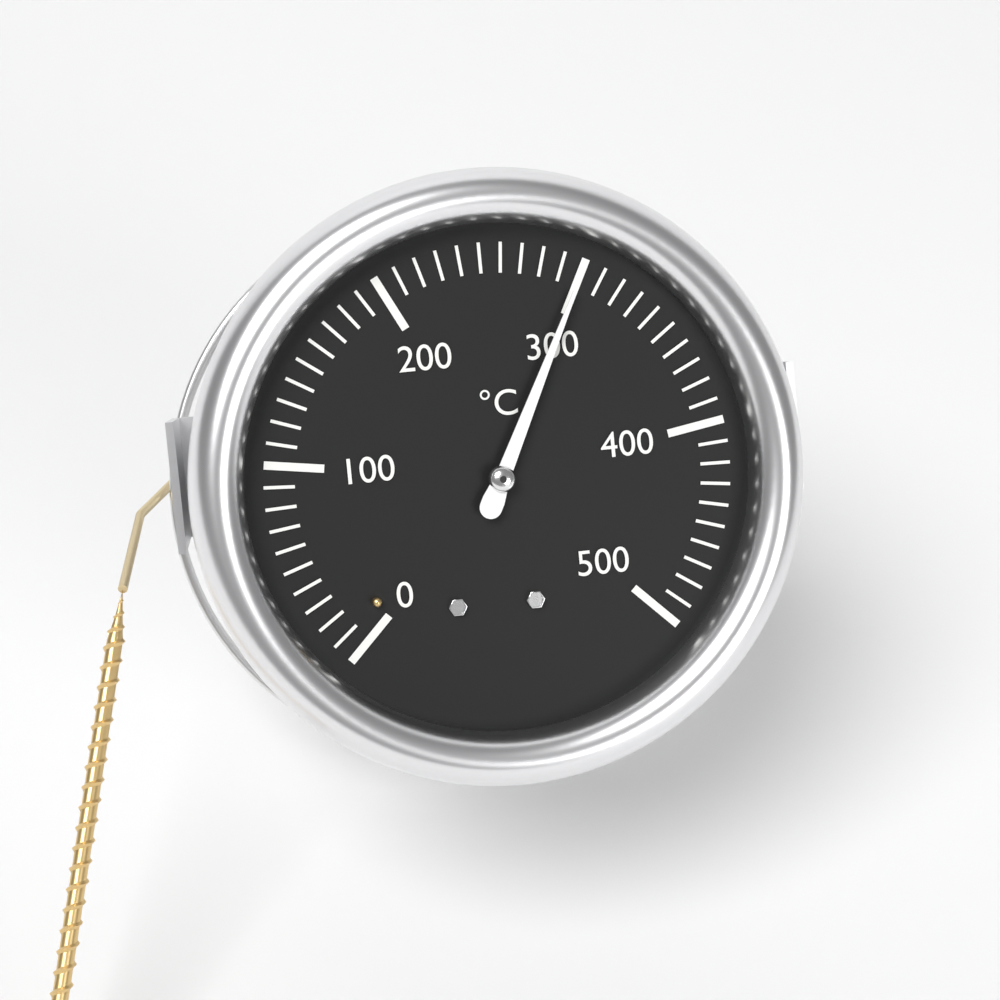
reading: 300 °C
